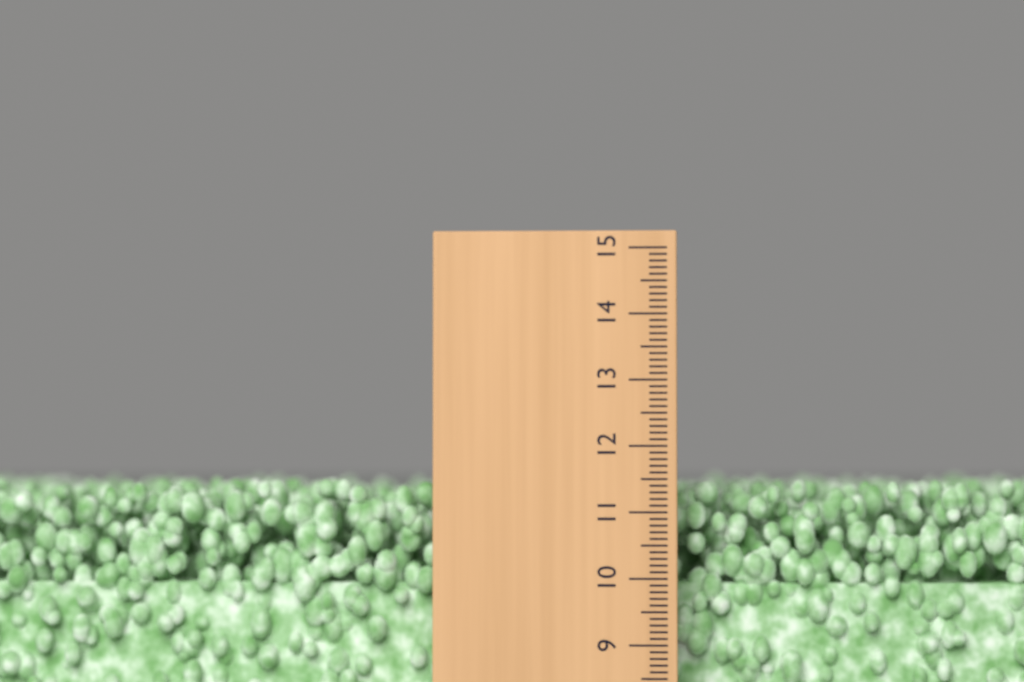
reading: 11.5 (no unit)
